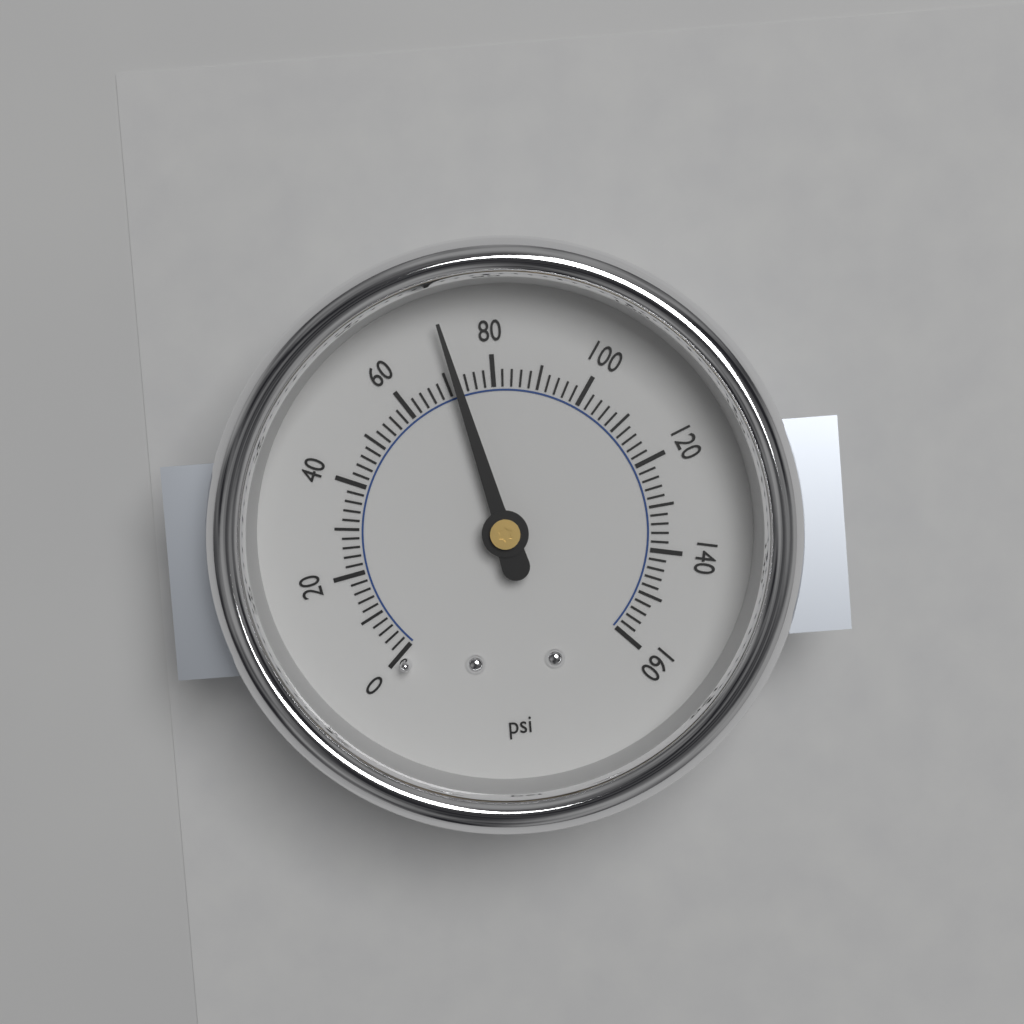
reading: 72 psi
